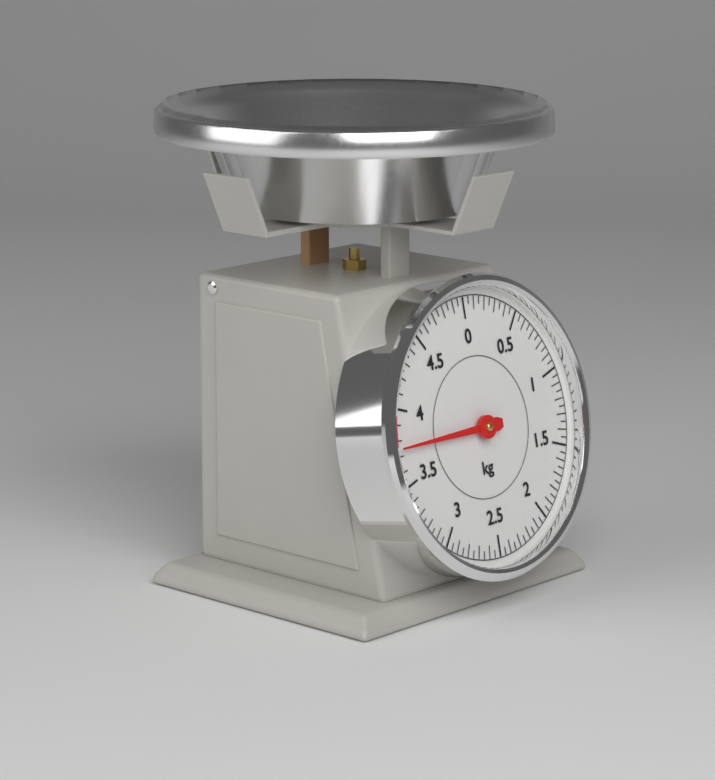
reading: 3.75 kg
